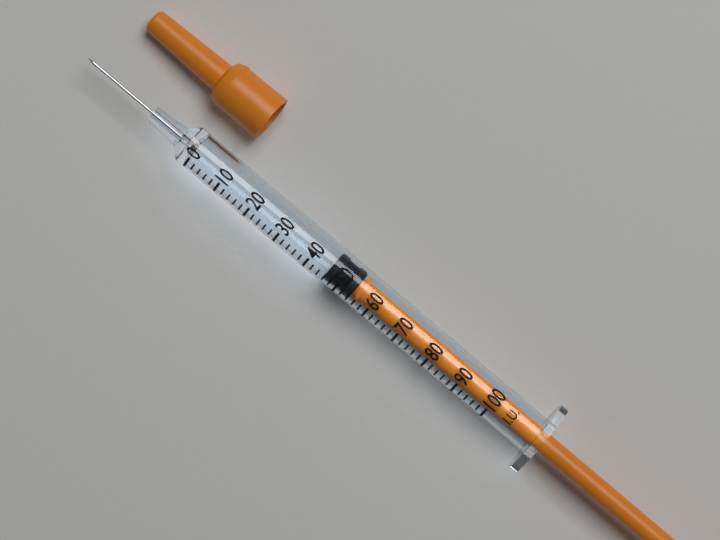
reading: 46 I.U.
